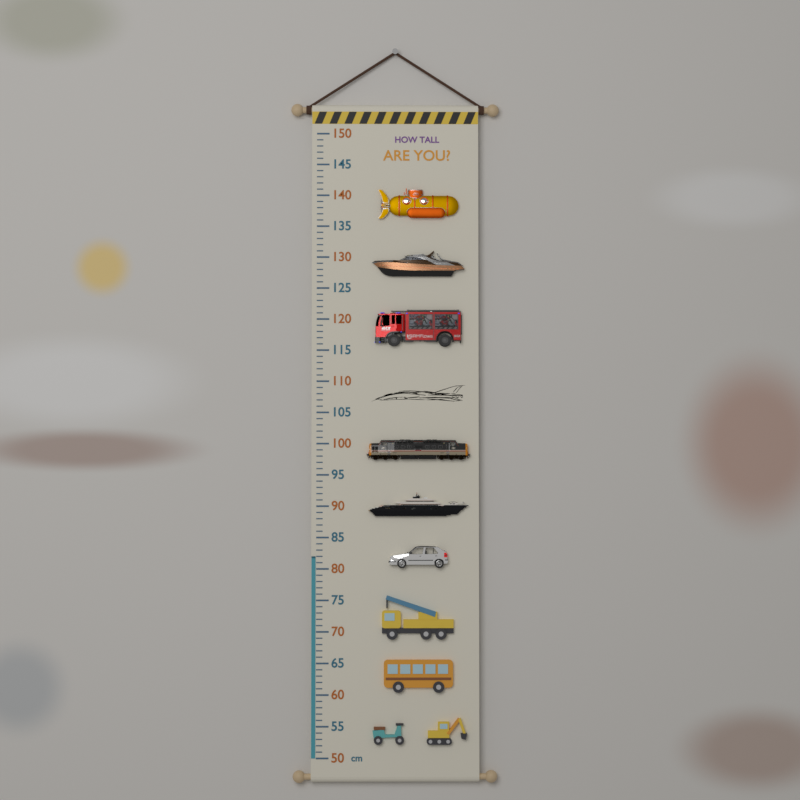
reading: 82 cm
